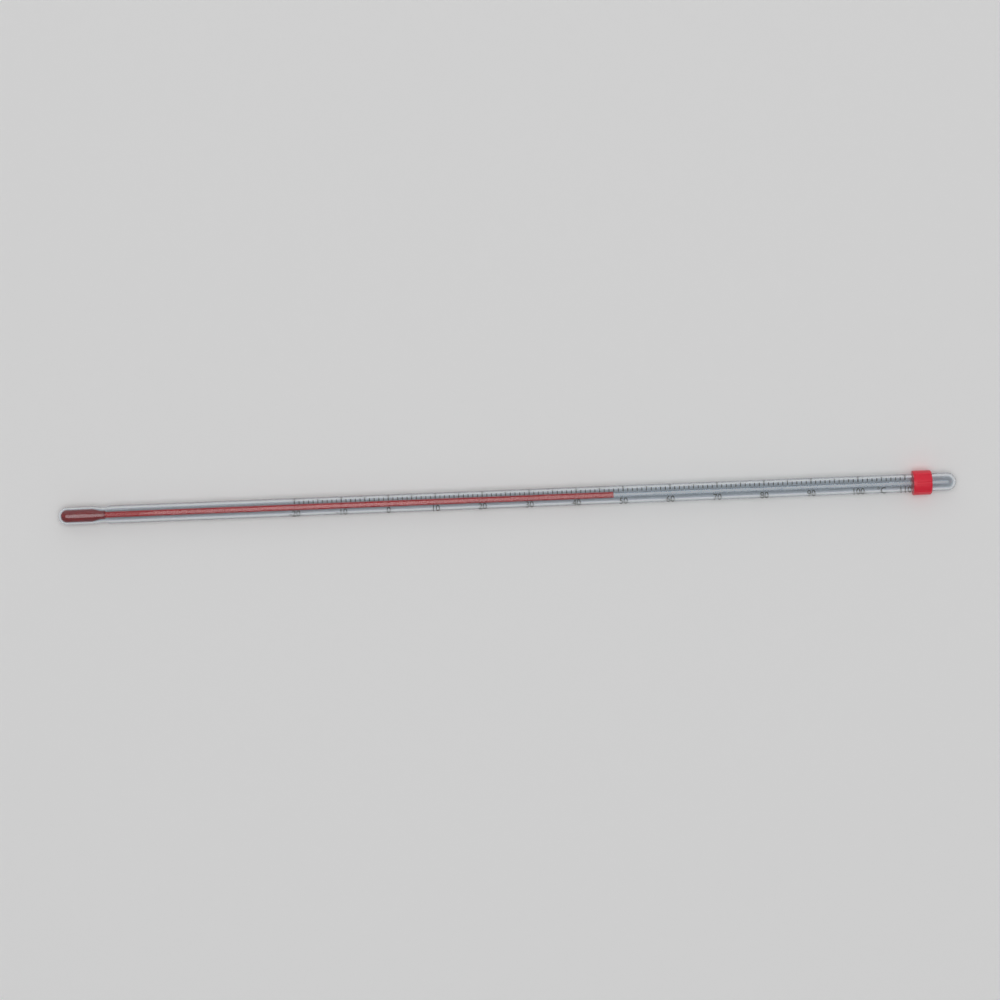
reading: 48 °C
